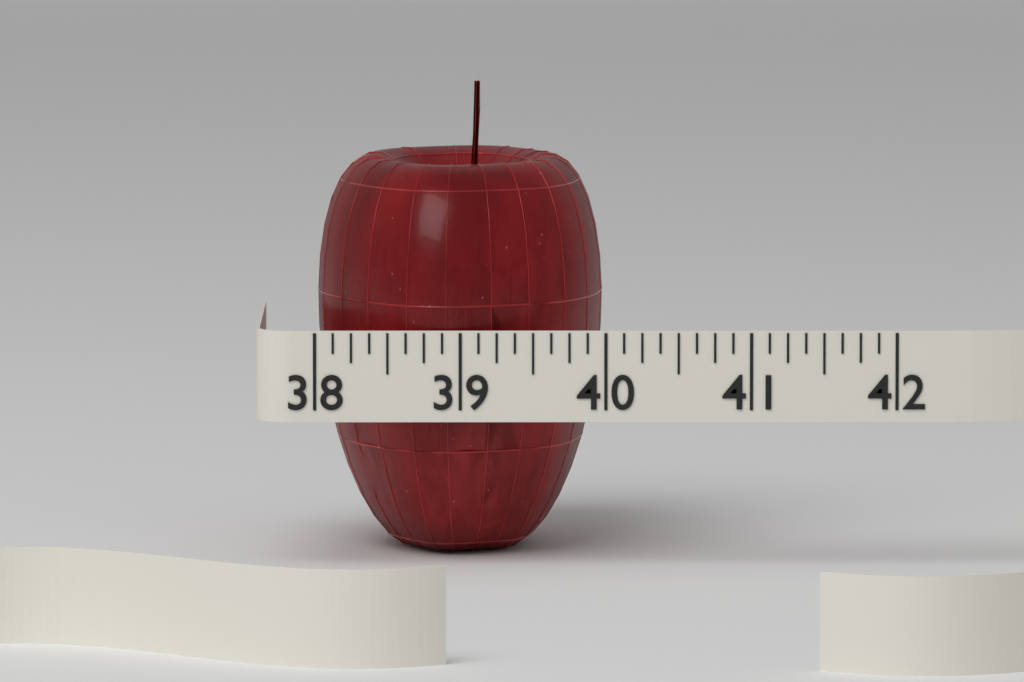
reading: 40.000 (no unit)
